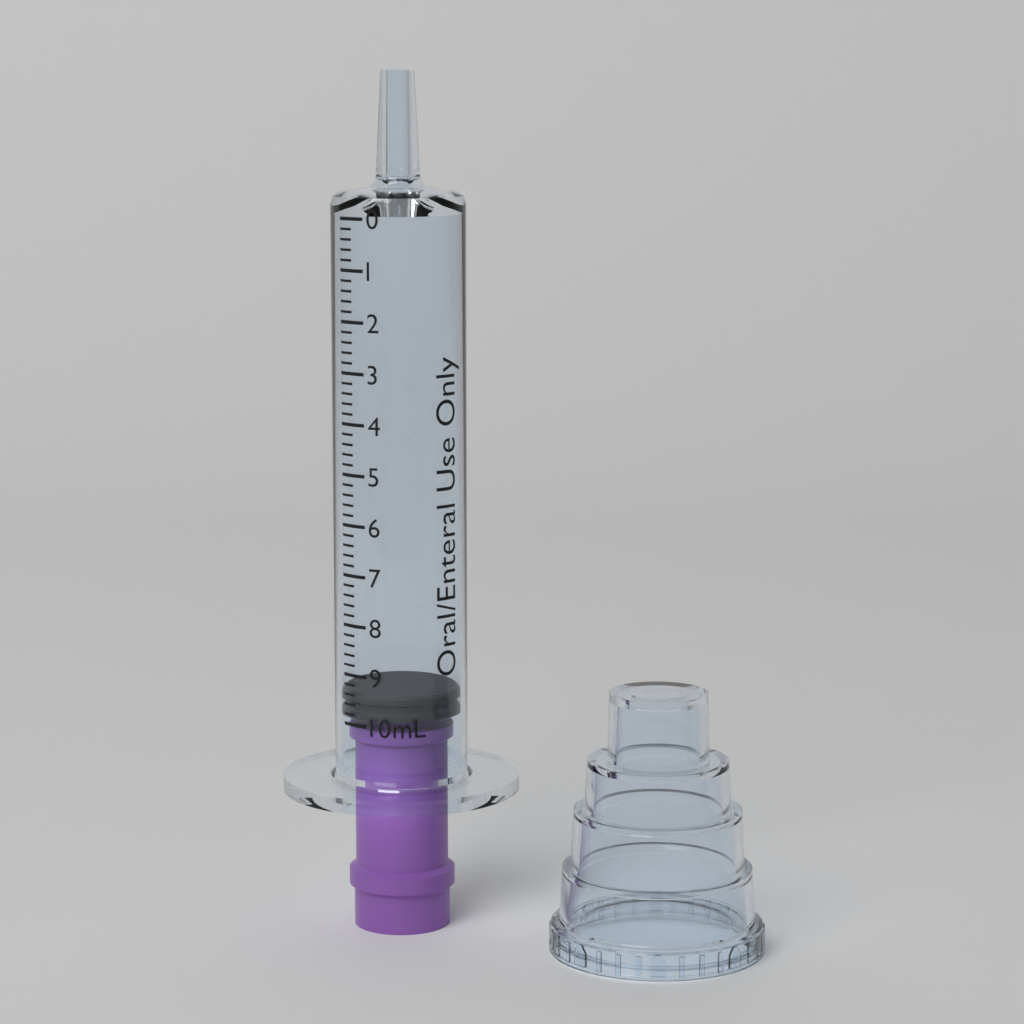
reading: 9.4 mL
